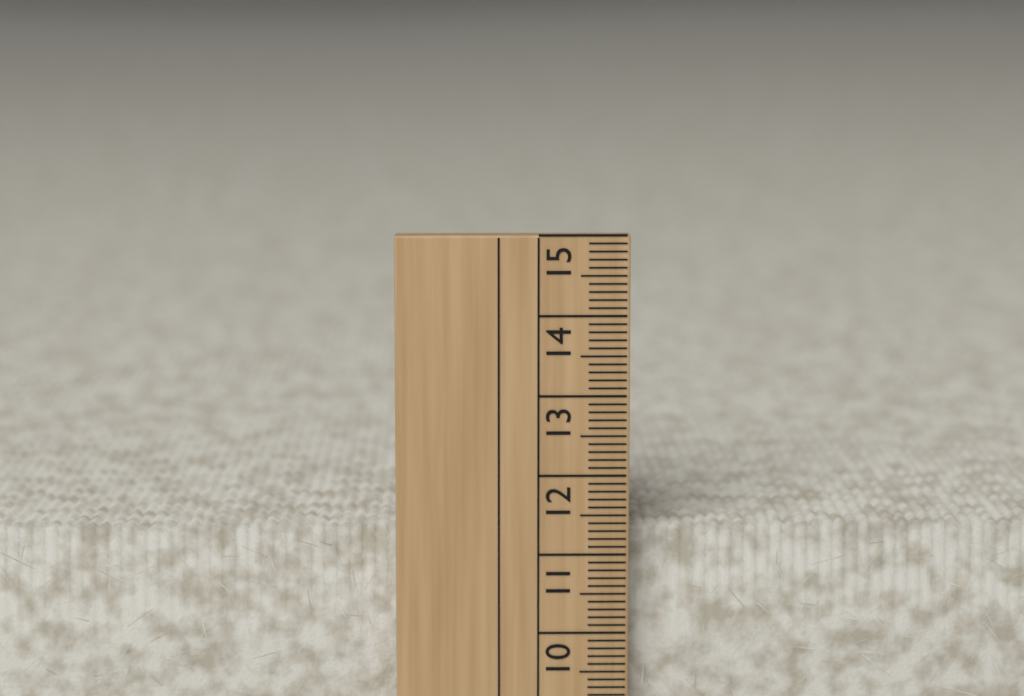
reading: 11.3 cm
